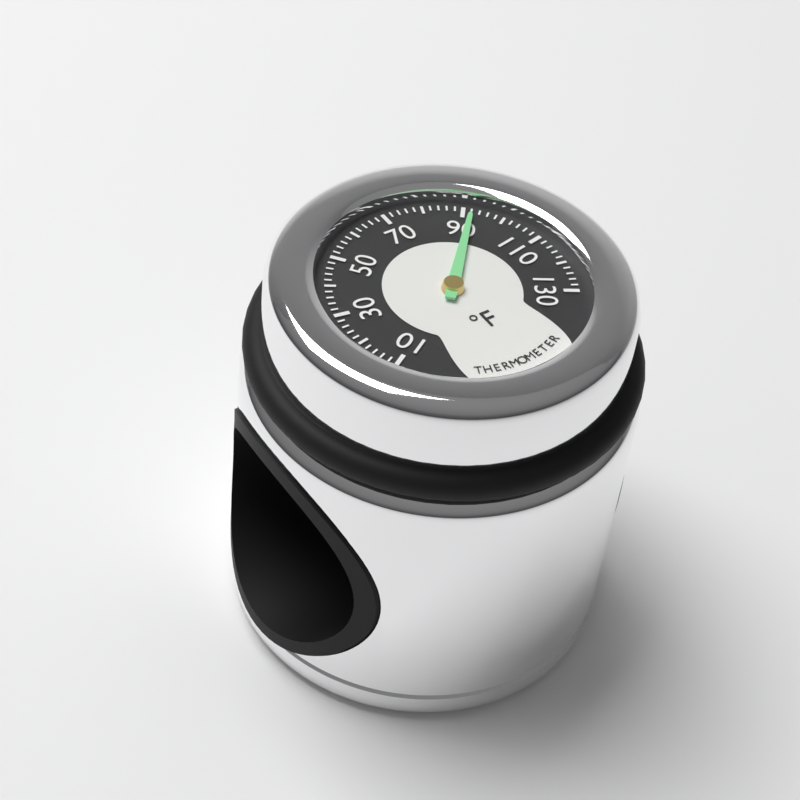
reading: 92 °F
